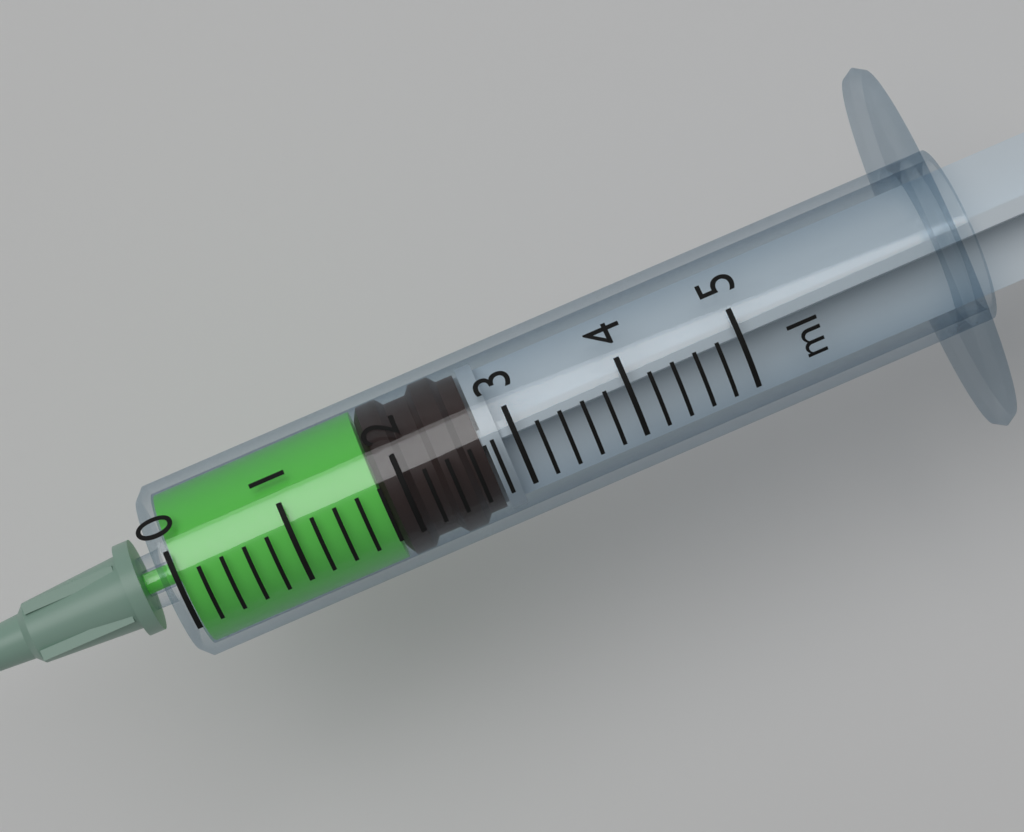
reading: 1.8 ml
